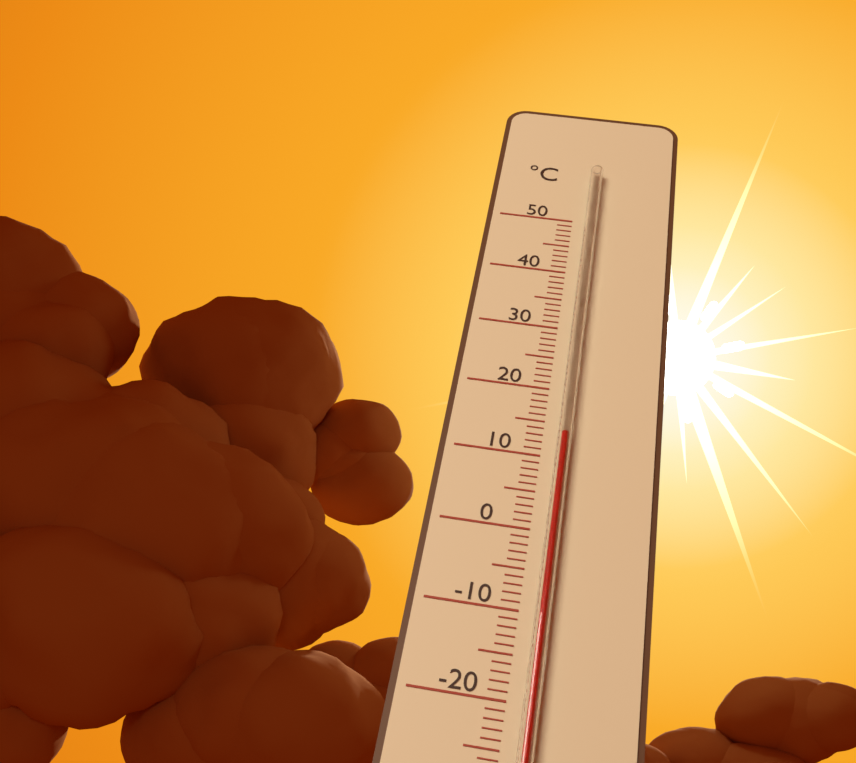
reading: 13 °C
